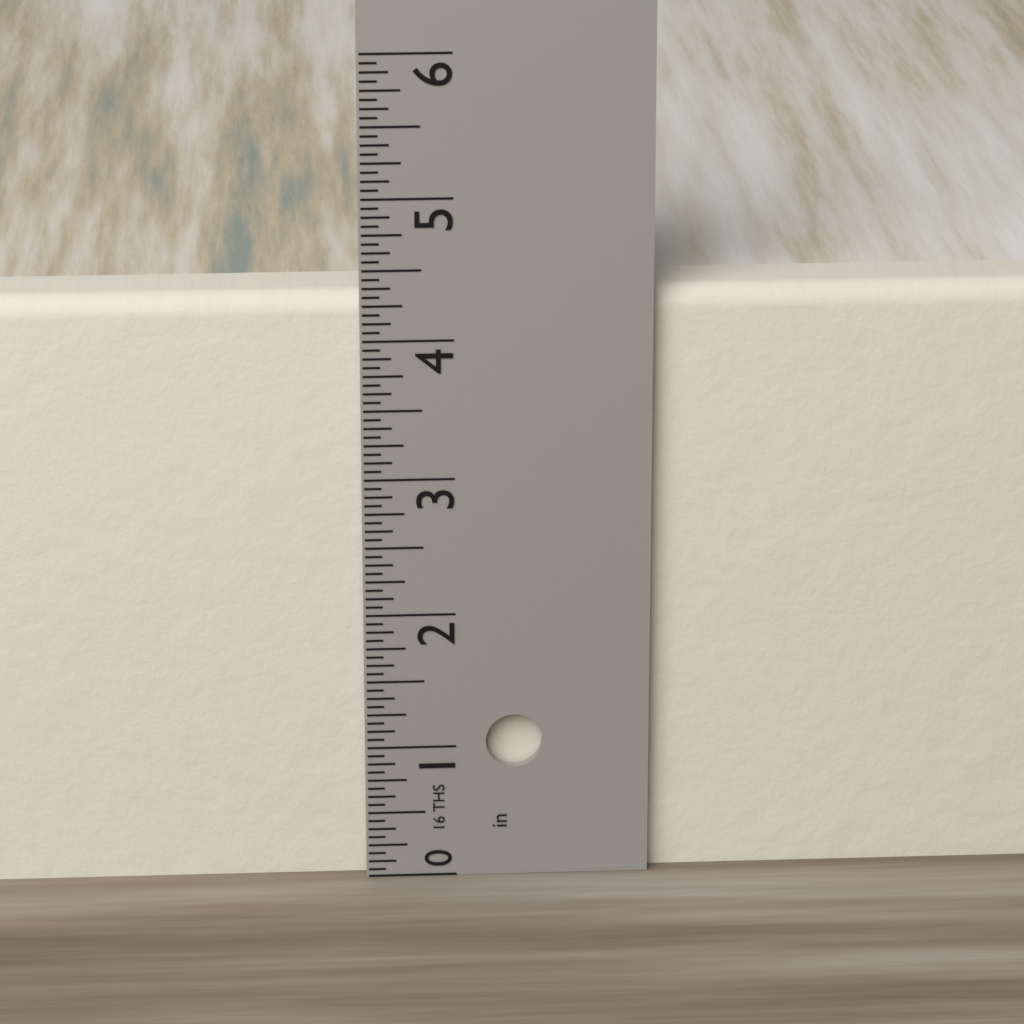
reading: 4.3125 in
